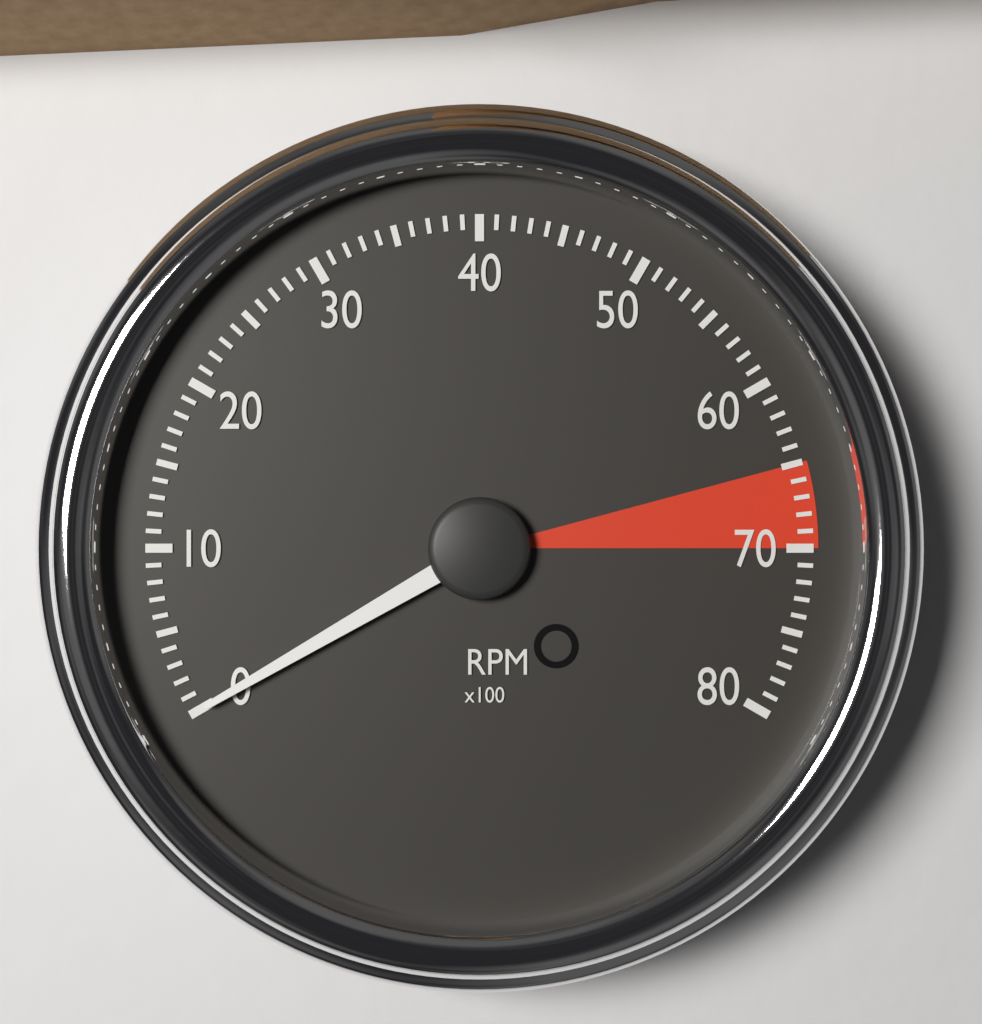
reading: 0 RPM
